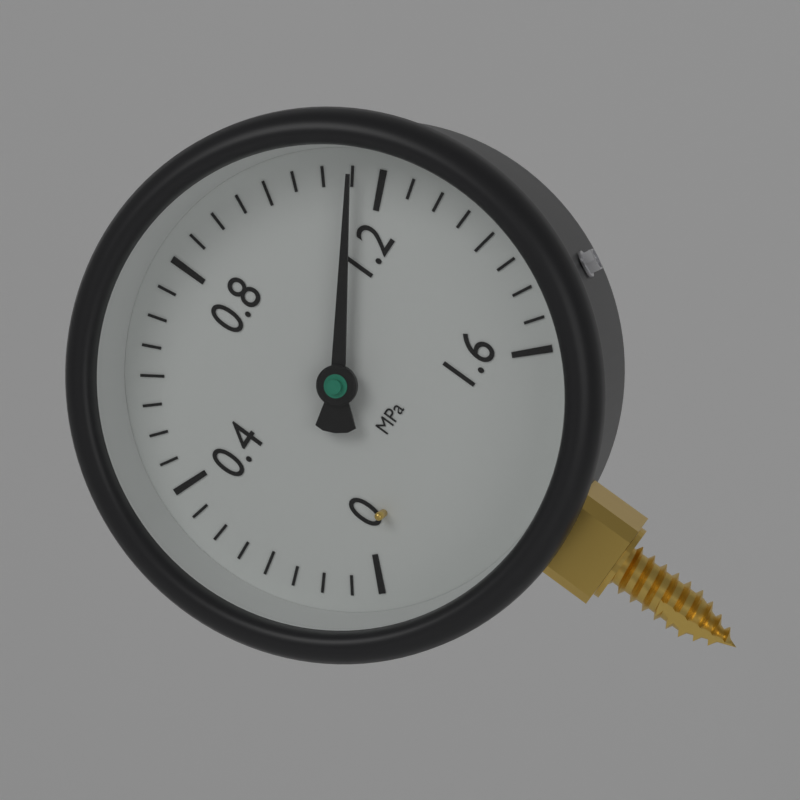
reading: 1.15 MPa
